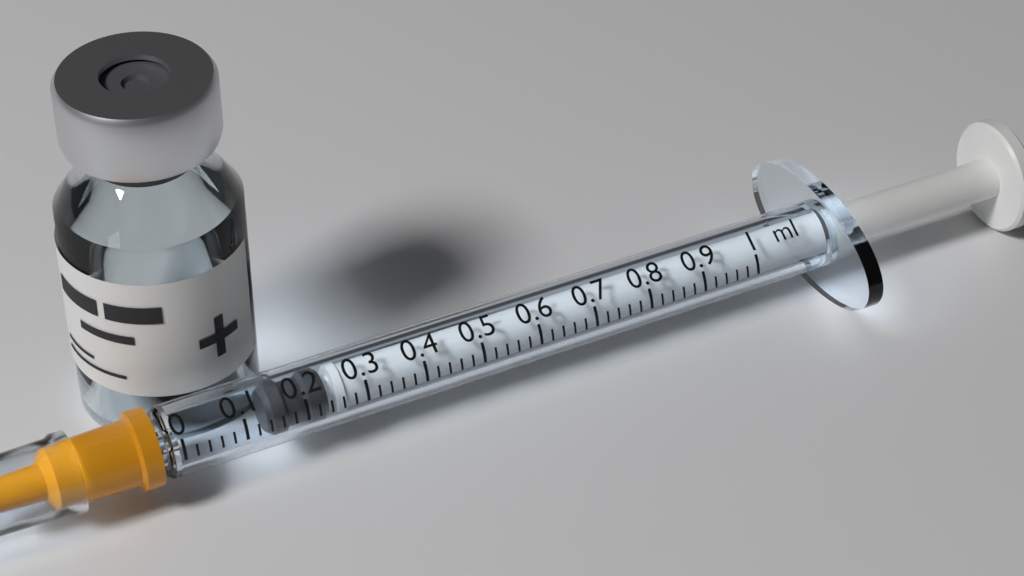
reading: 0.14 ml
